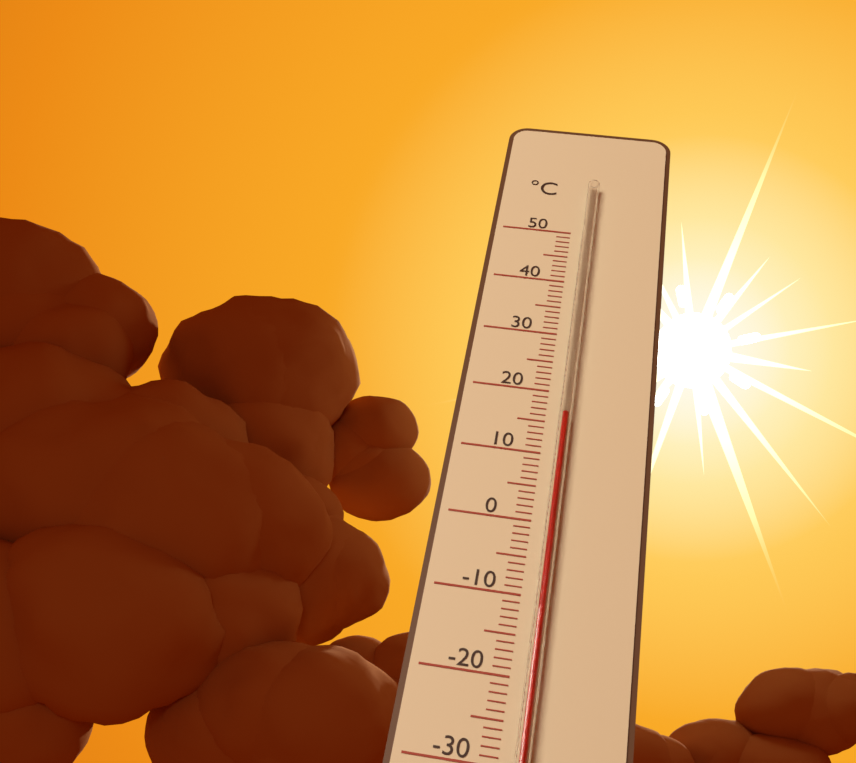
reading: 16 °C
